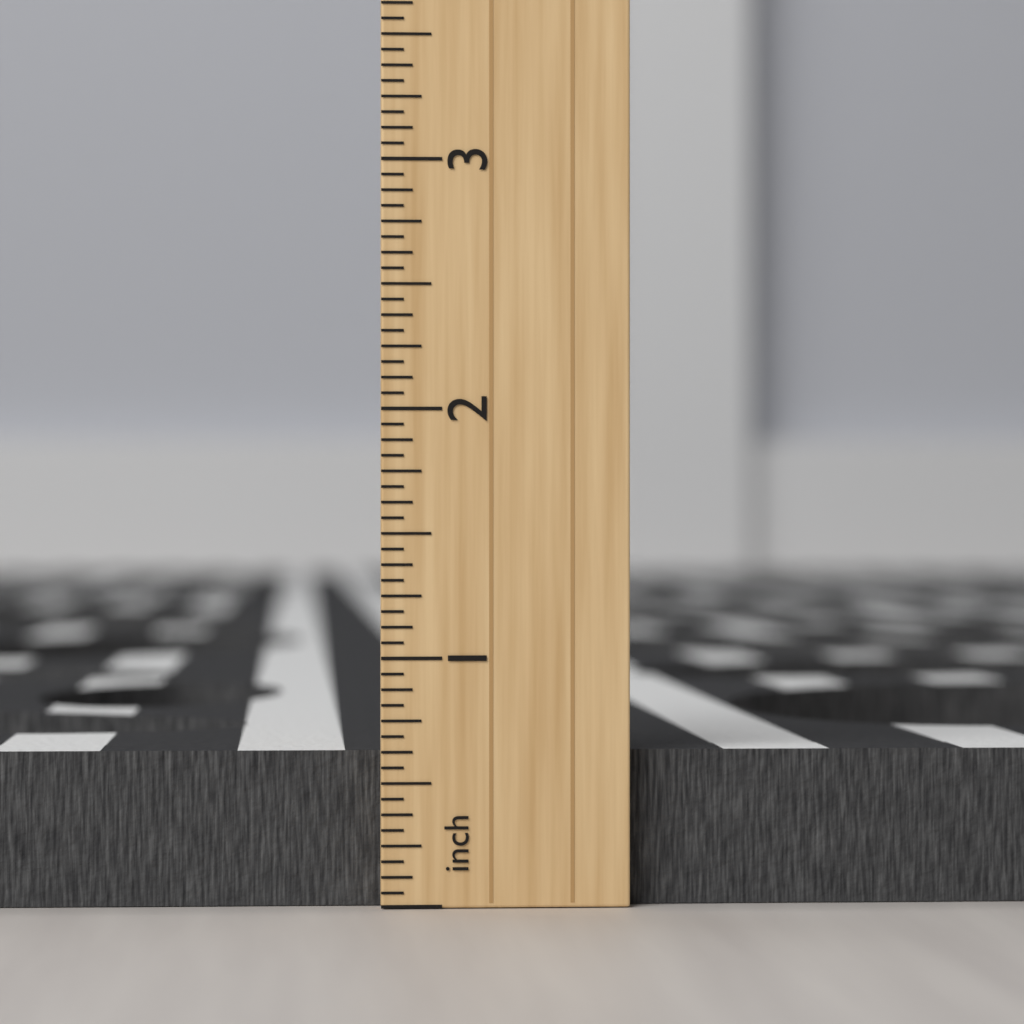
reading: 0.6250 inch
